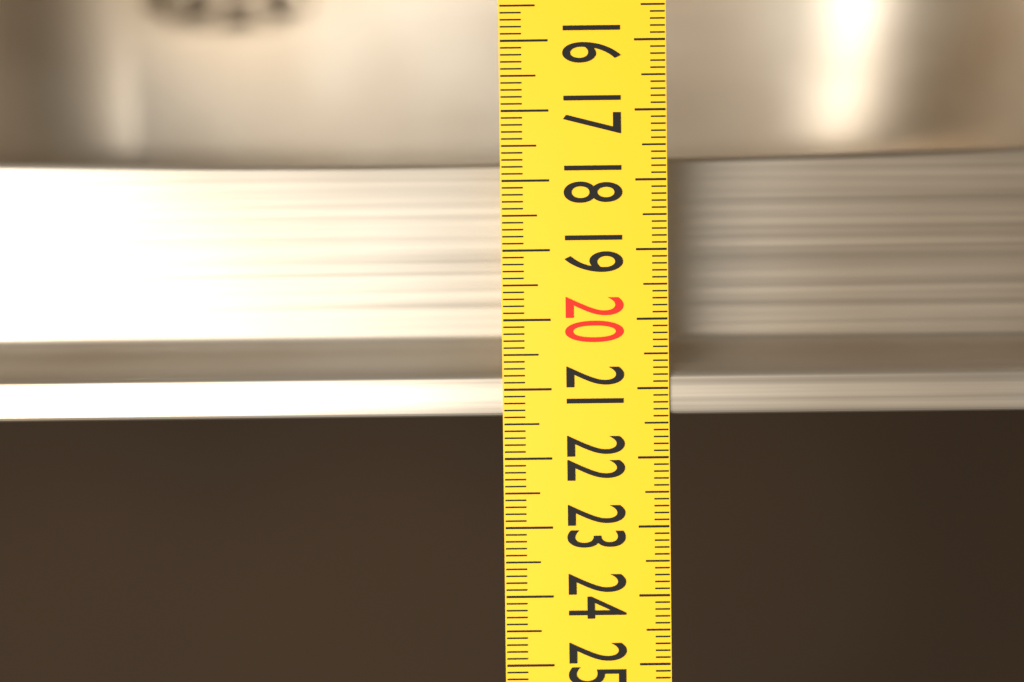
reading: 21.4 (no unit)
